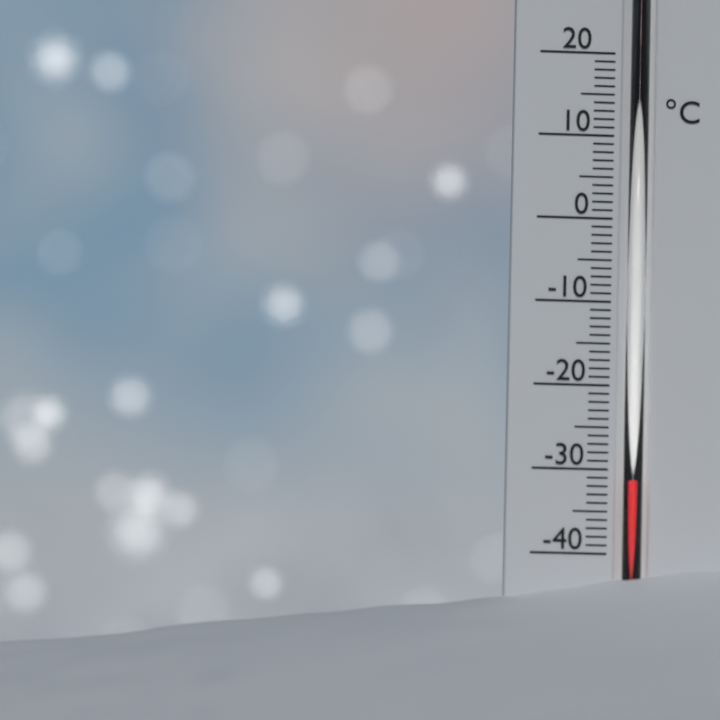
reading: -31 °C
